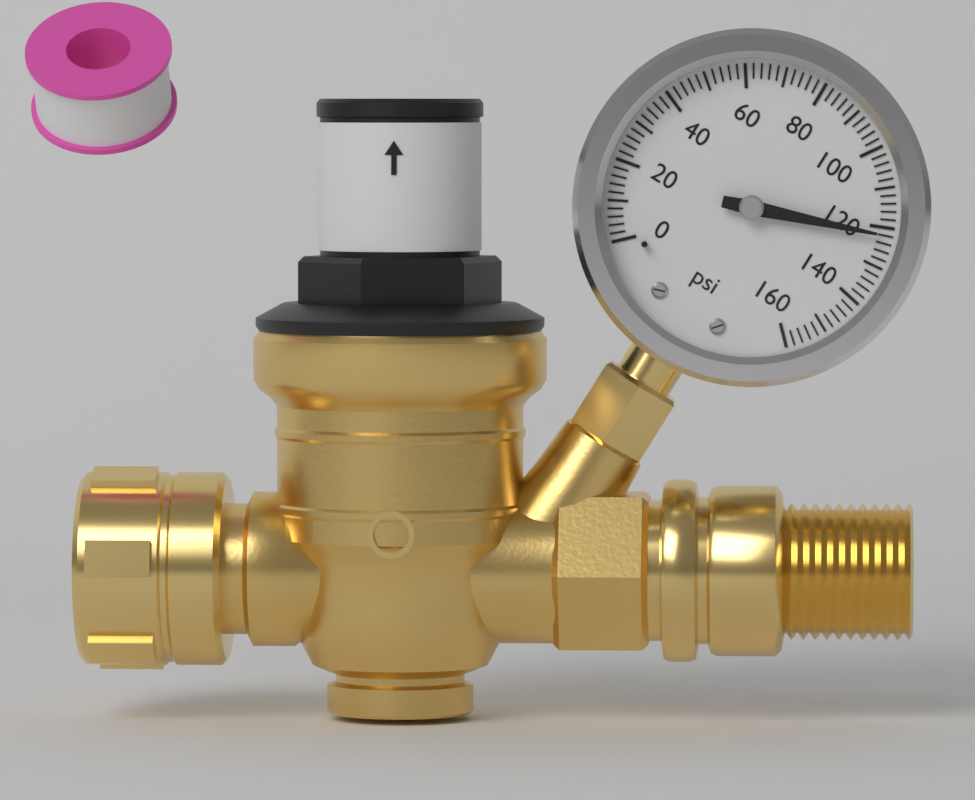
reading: 122 psi
